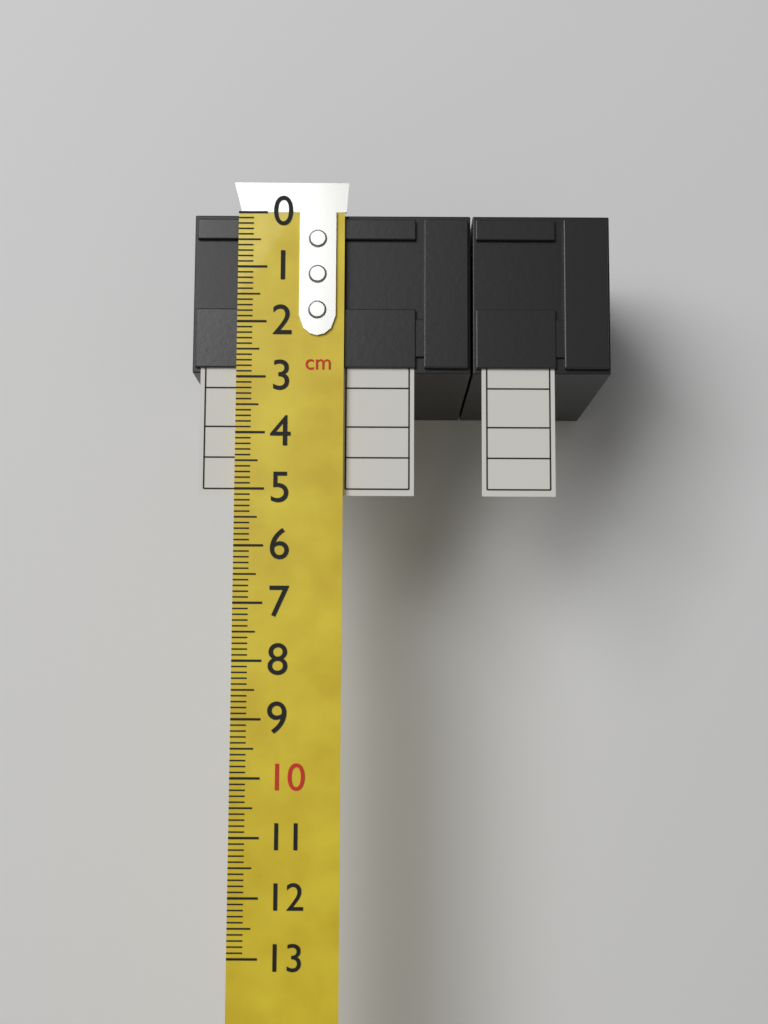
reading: 2.9 cm
